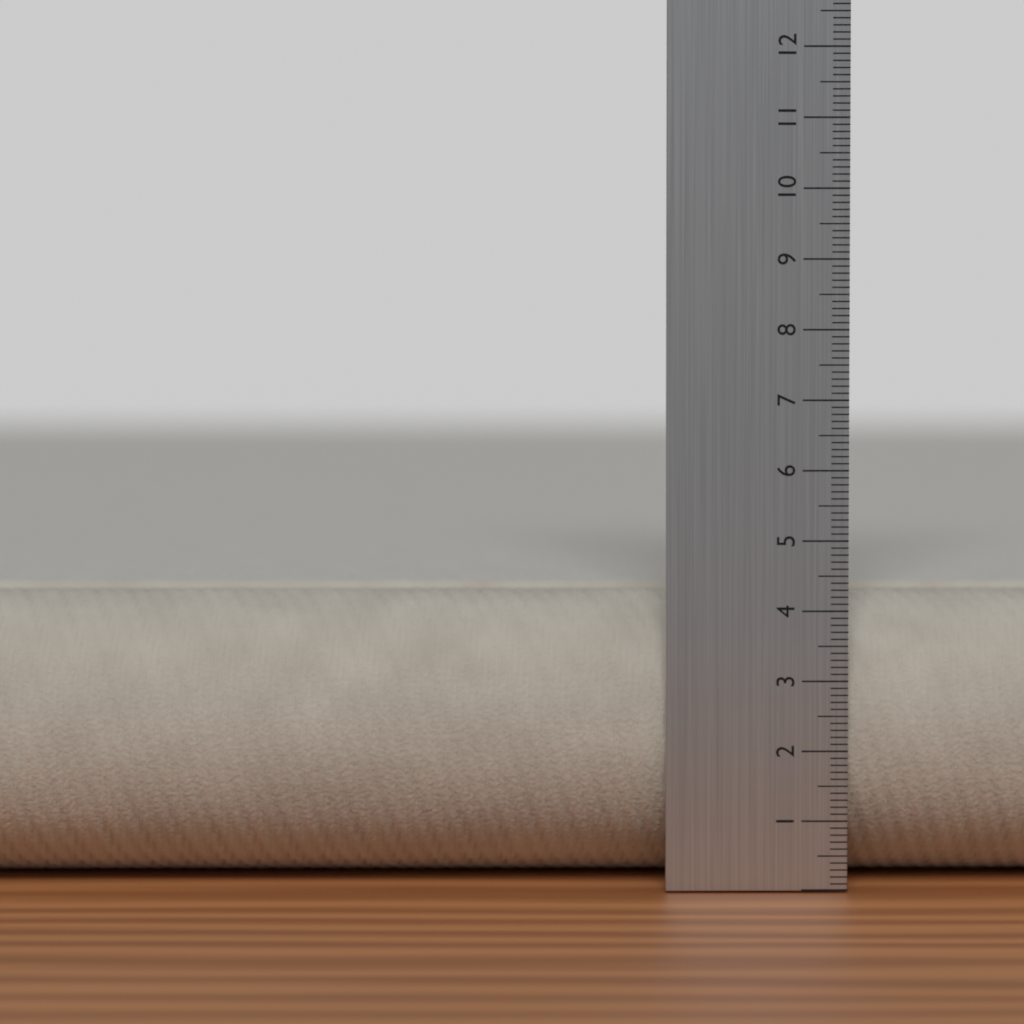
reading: 4.2 cm
